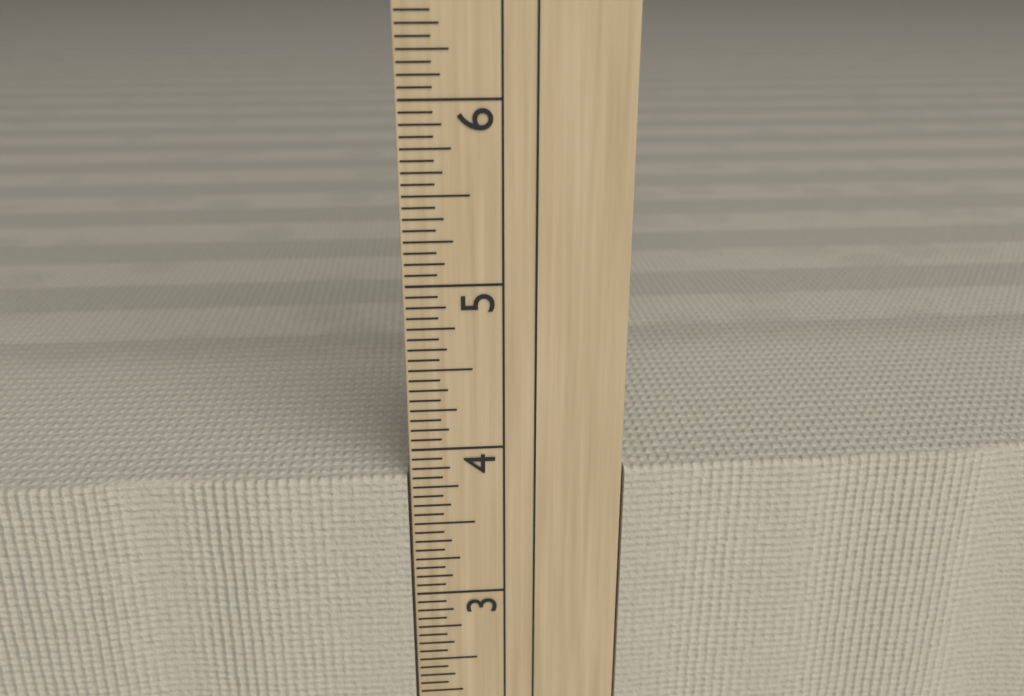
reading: 3.8125 in
